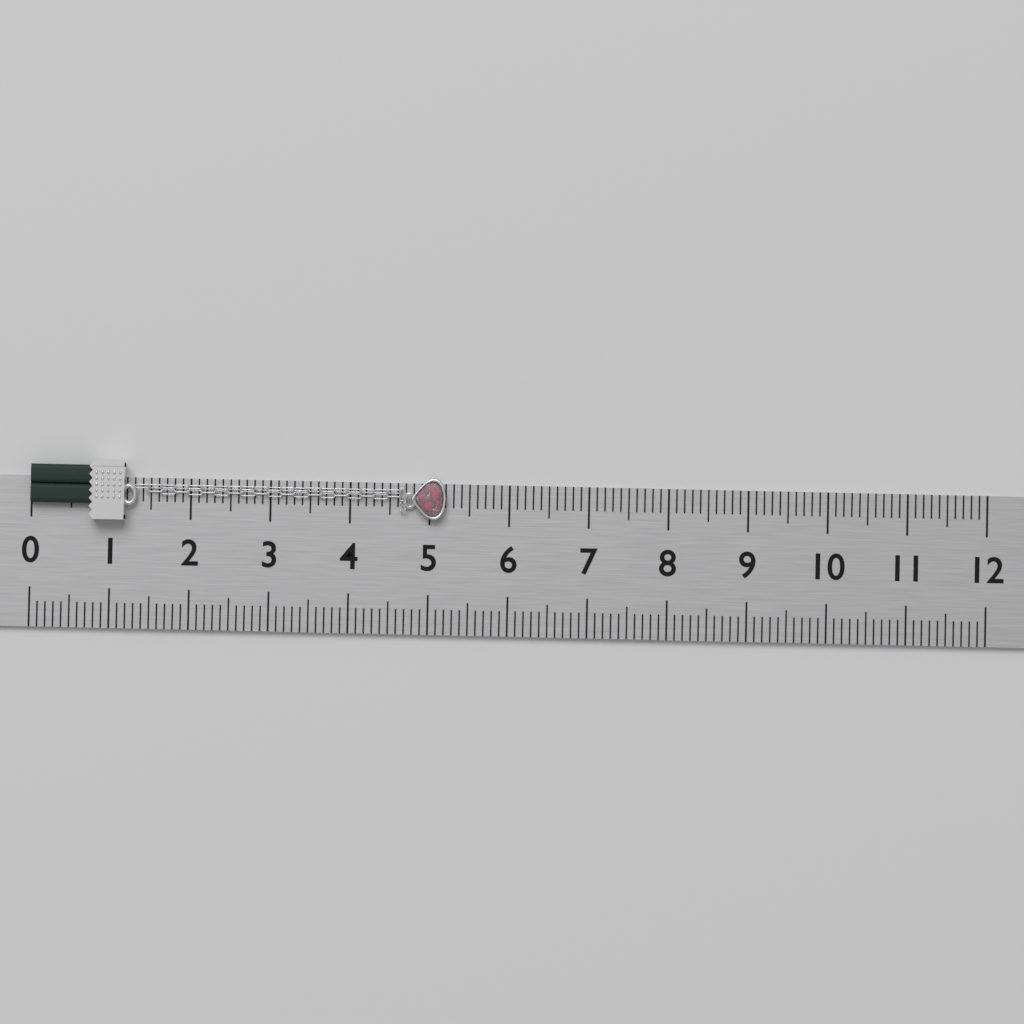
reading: 5.2 (no unit)
